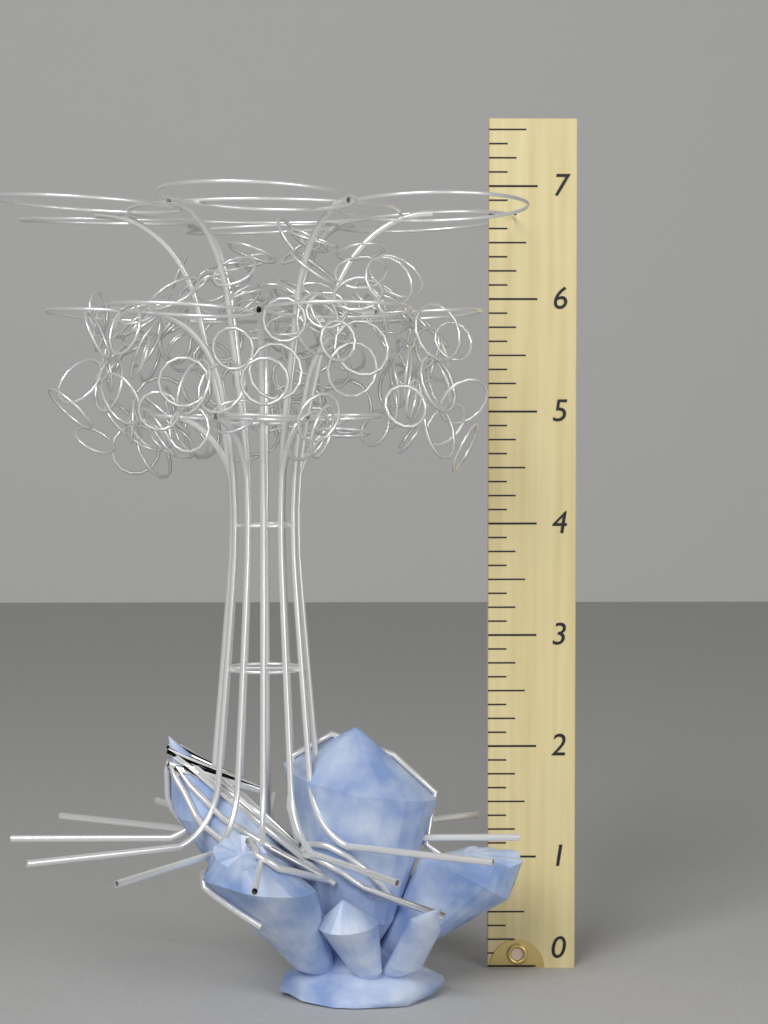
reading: 6.750 (no unit)
